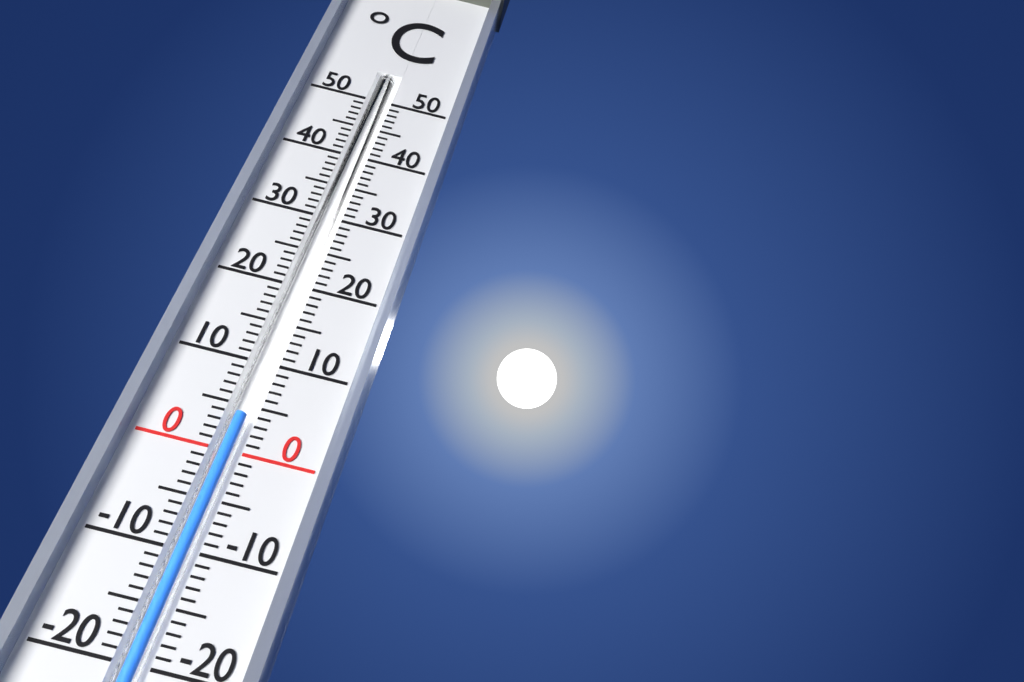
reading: 4 °C
